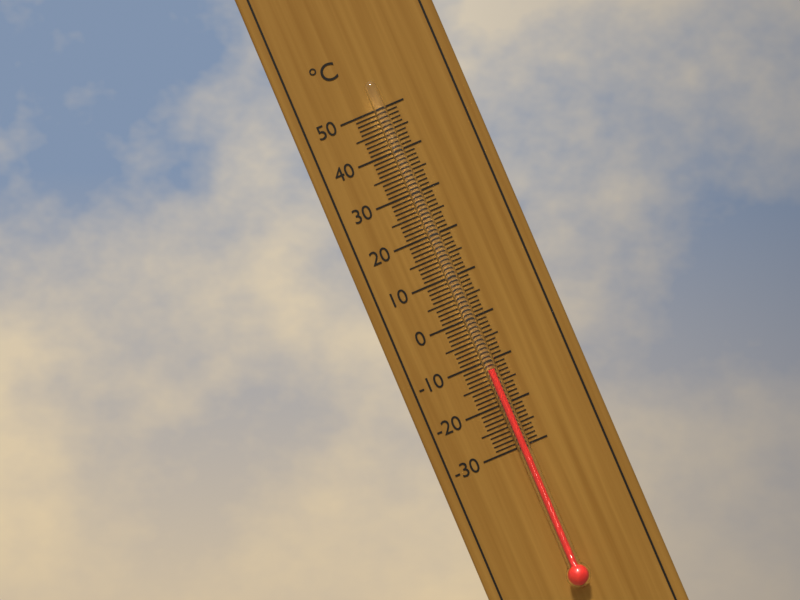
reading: -12 °C
